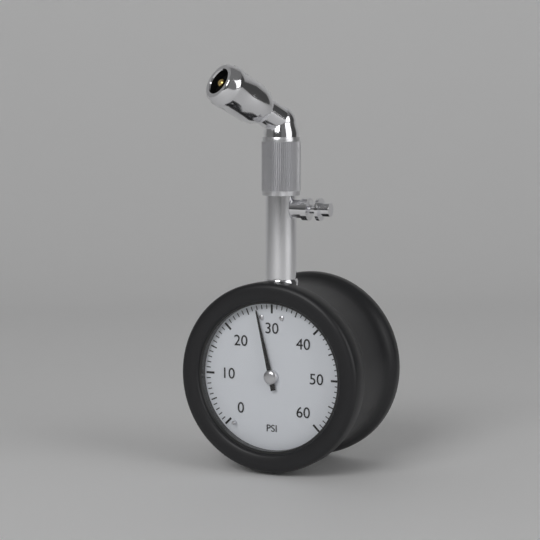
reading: 27 psi
